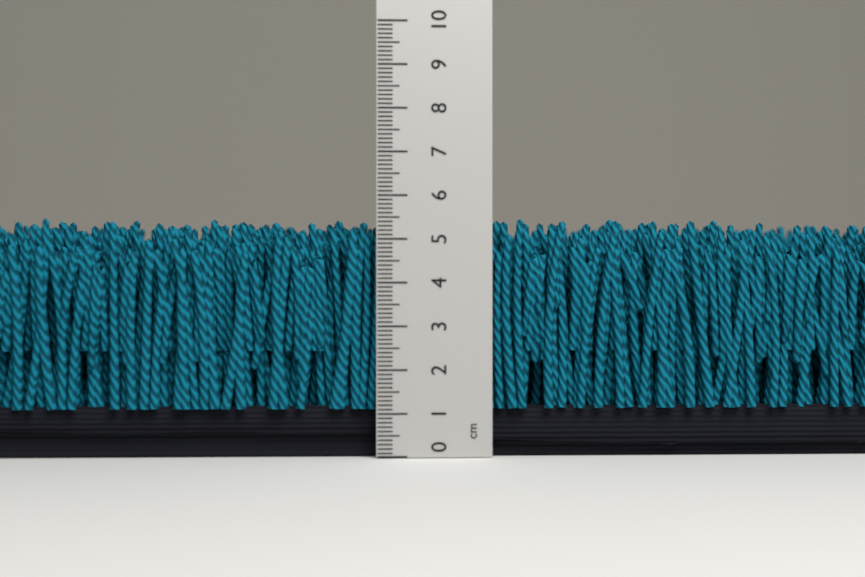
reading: 5.5 cm
